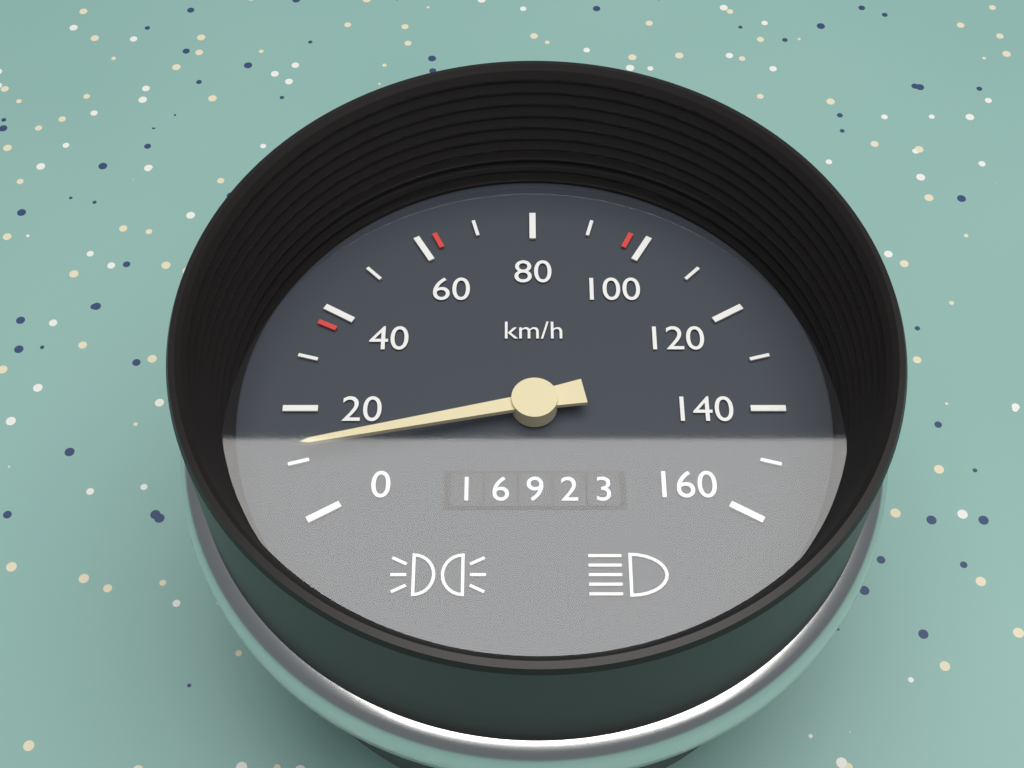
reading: 12 km/h
